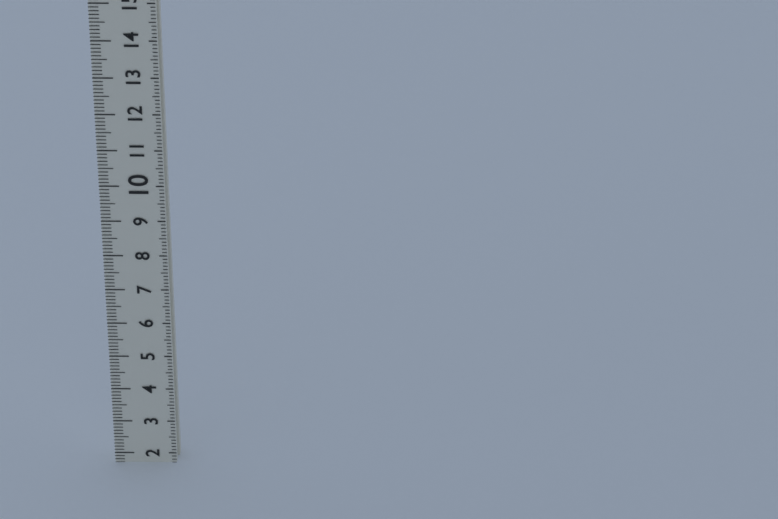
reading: 1.7 (no unit)
